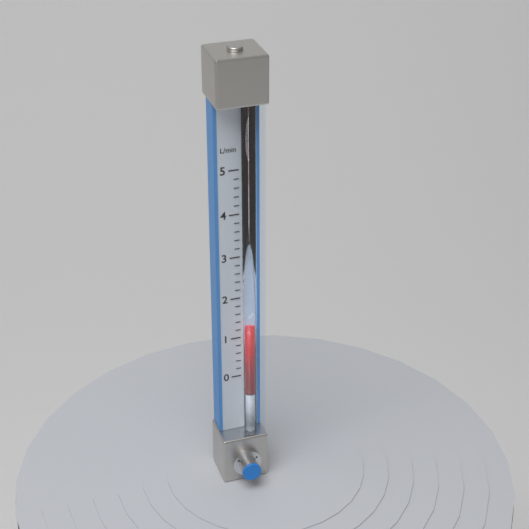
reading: 1.4 L/min
